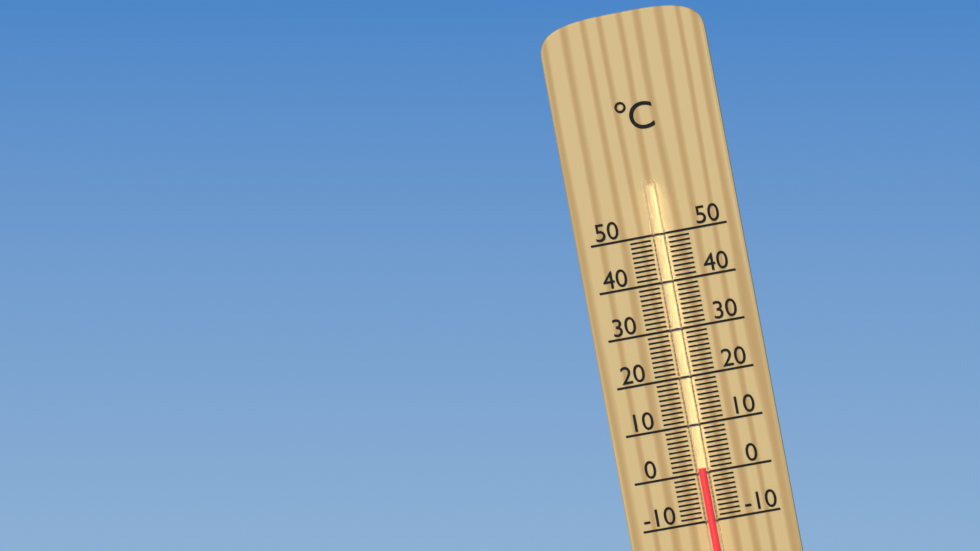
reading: 1 °C
